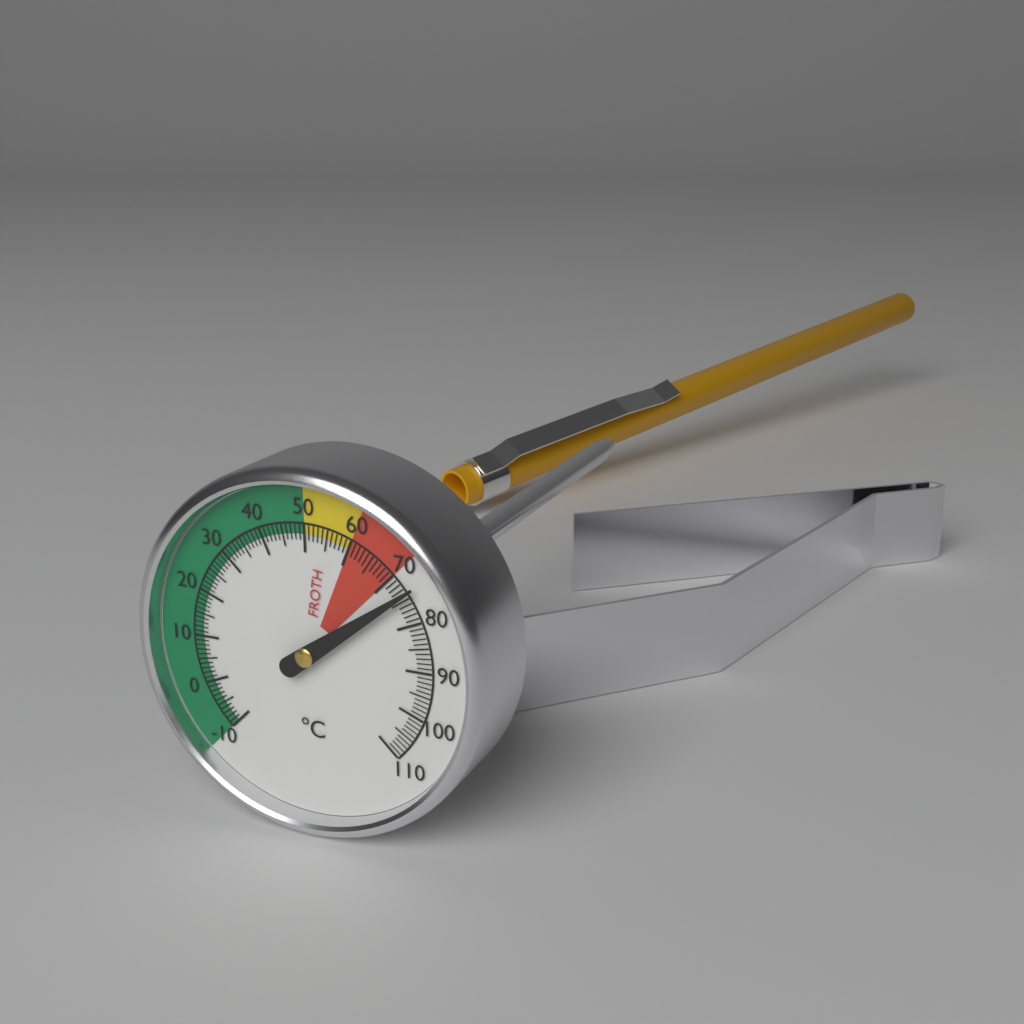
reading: 74 °C
